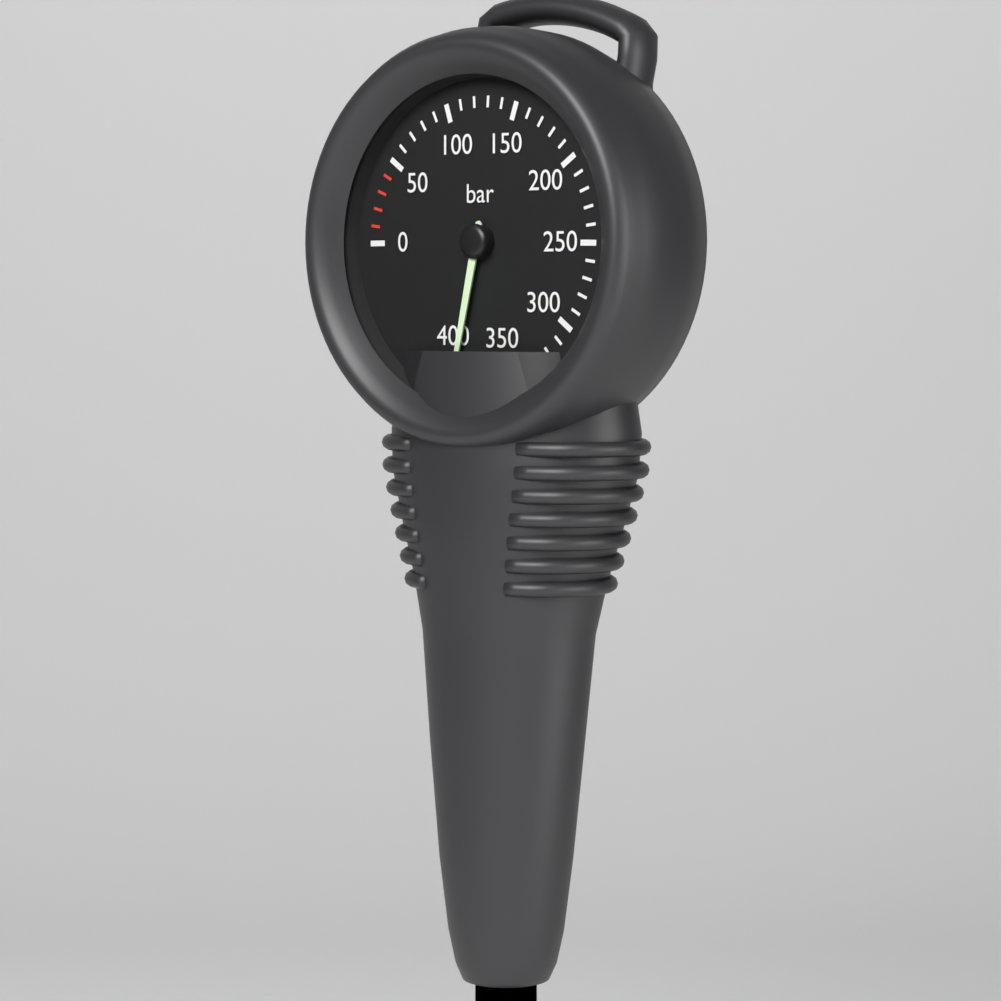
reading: 390 bar
